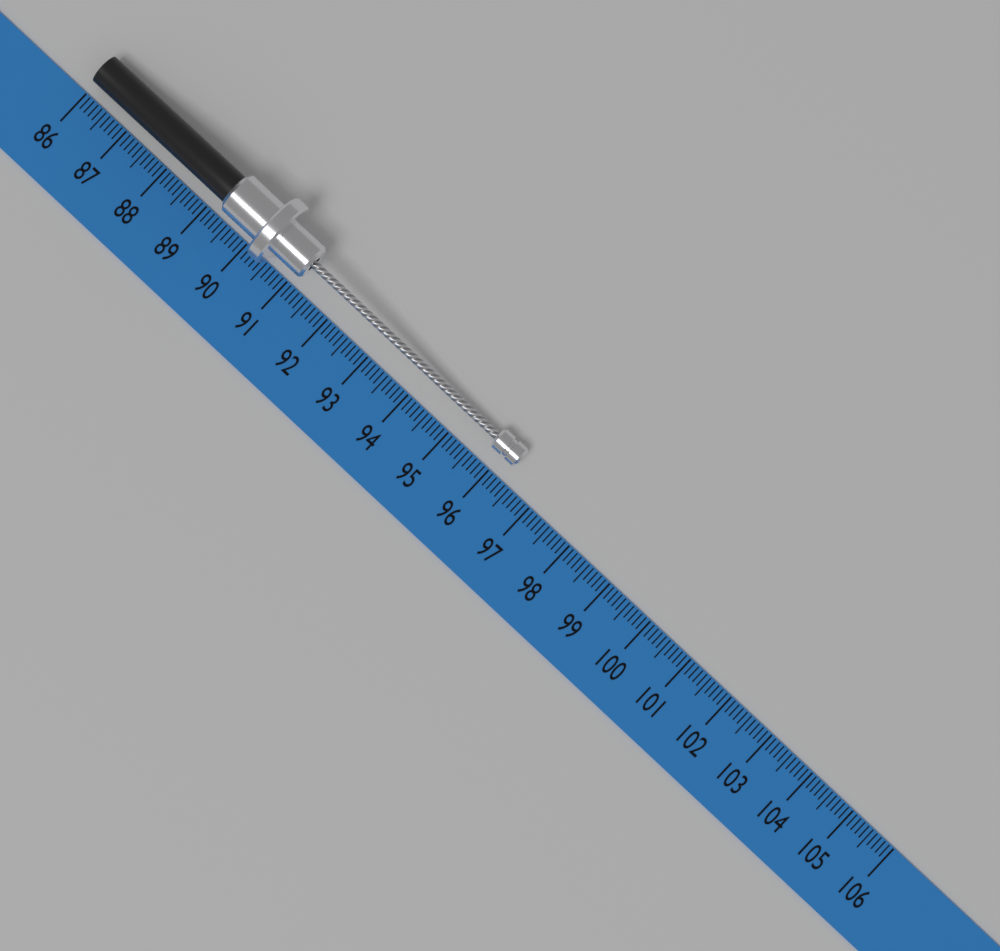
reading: 96.3 (no unit)
